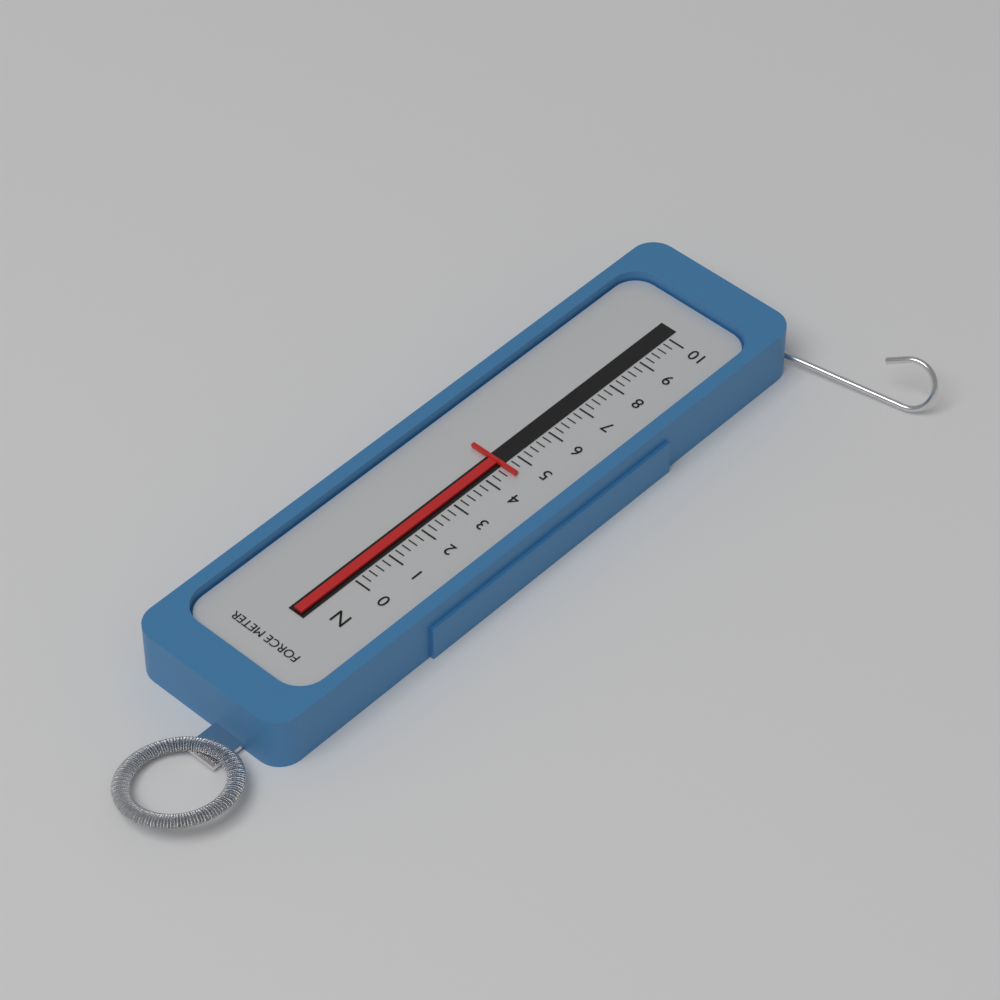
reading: 4.6 N
